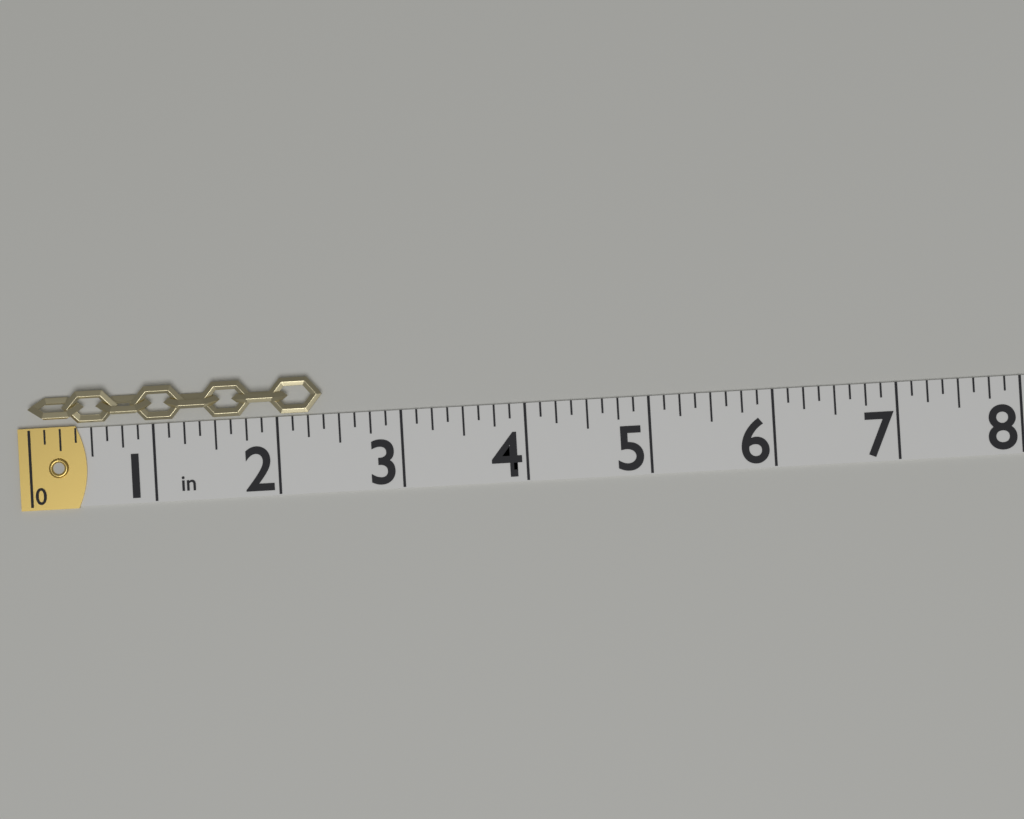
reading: 2.375 in
